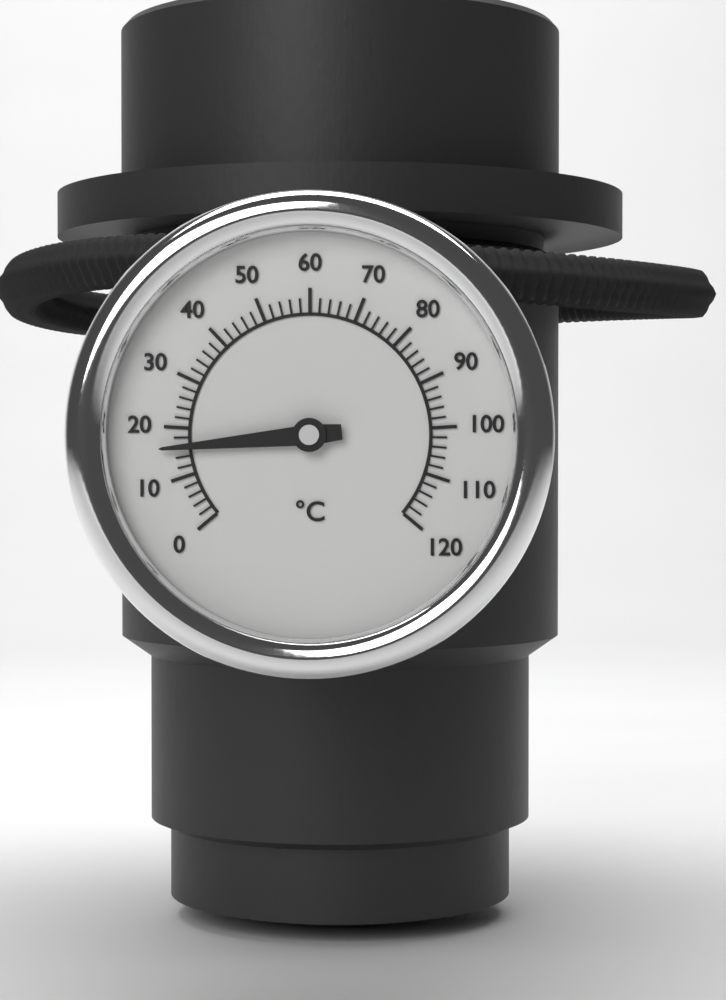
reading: 16 °C
